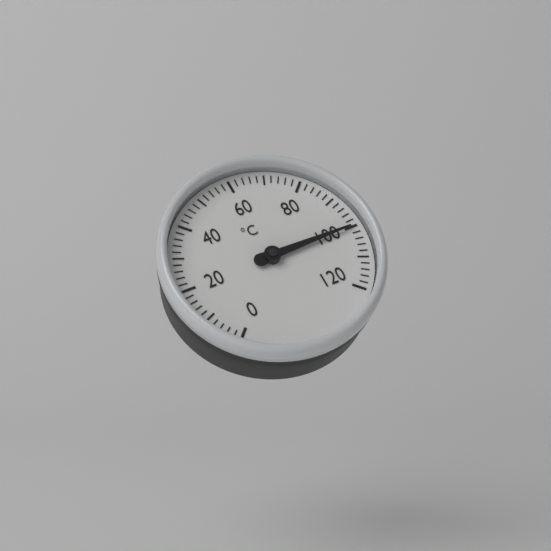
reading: 100 °C
